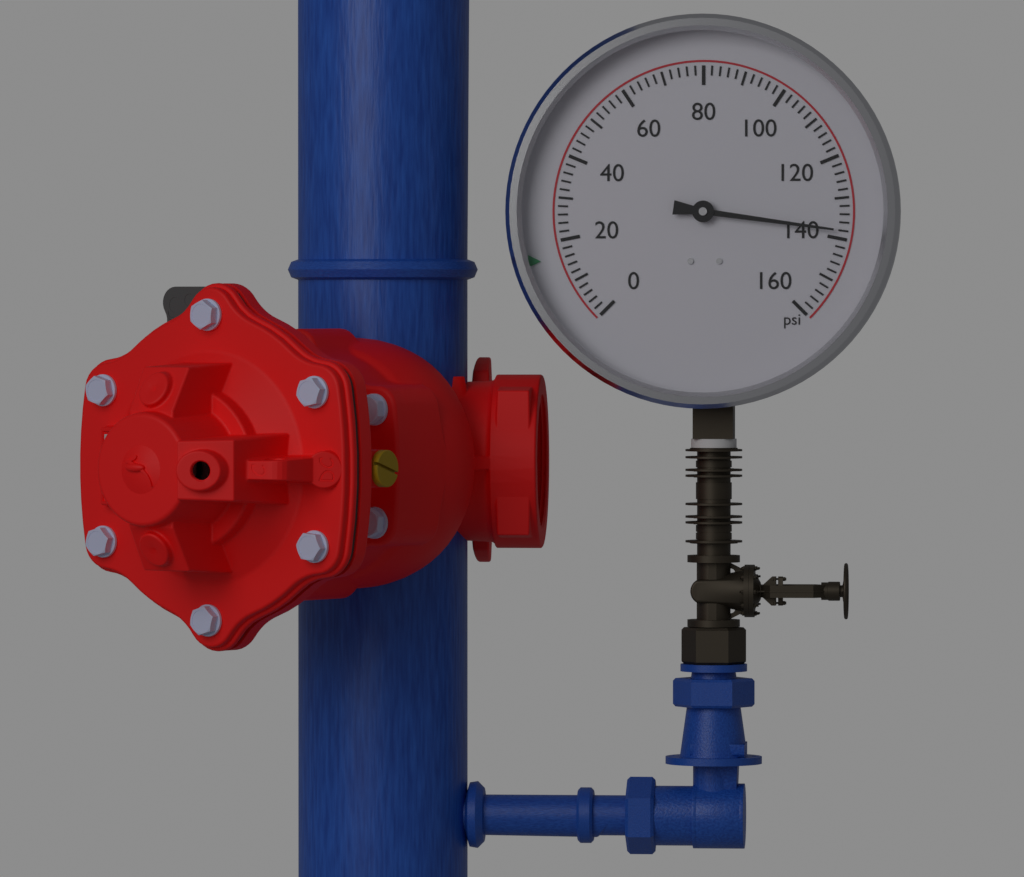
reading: 138 psi
